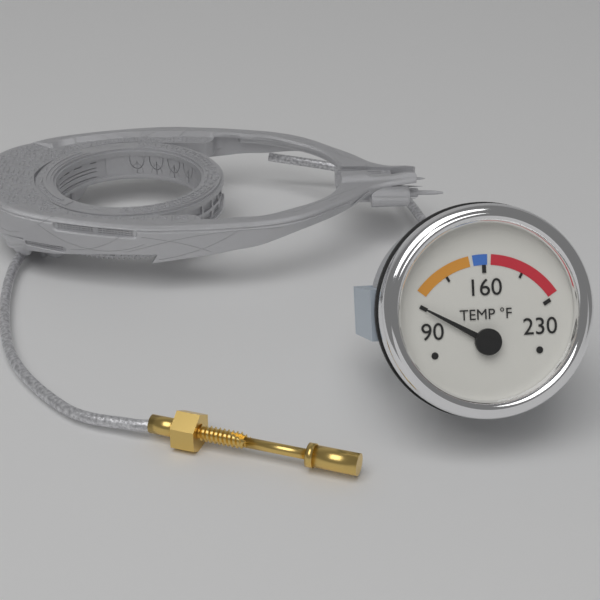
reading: 90 °F
